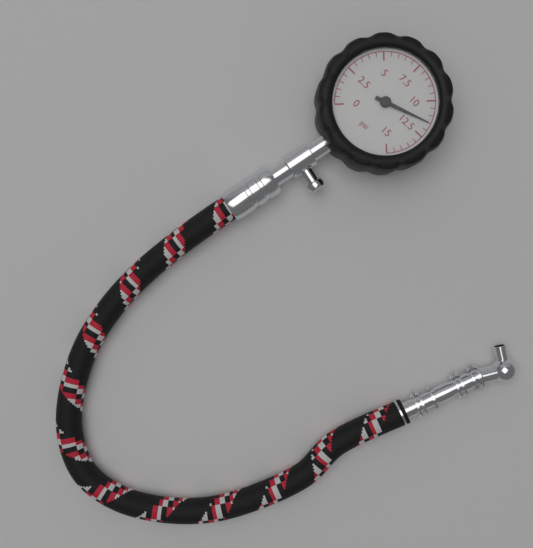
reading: 11.5 psi
